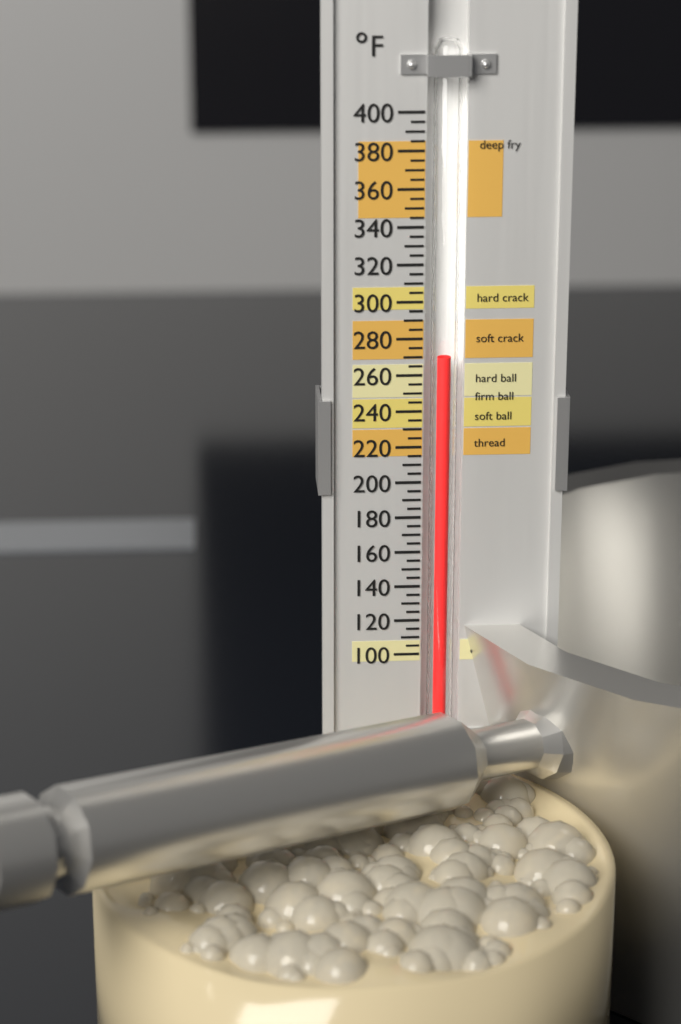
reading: 270 °F
